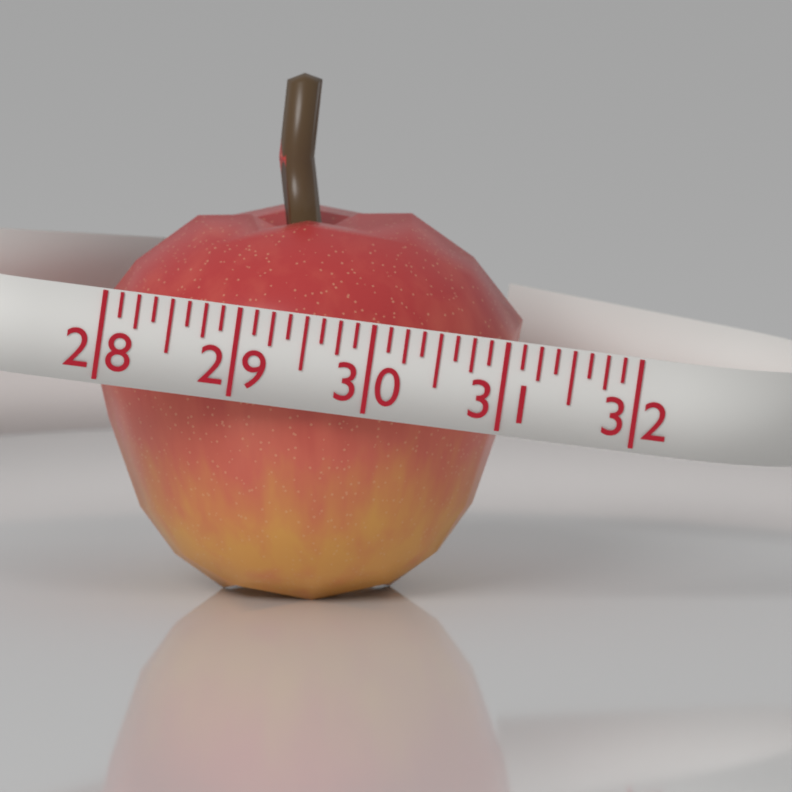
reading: 31.250 (no unit)
